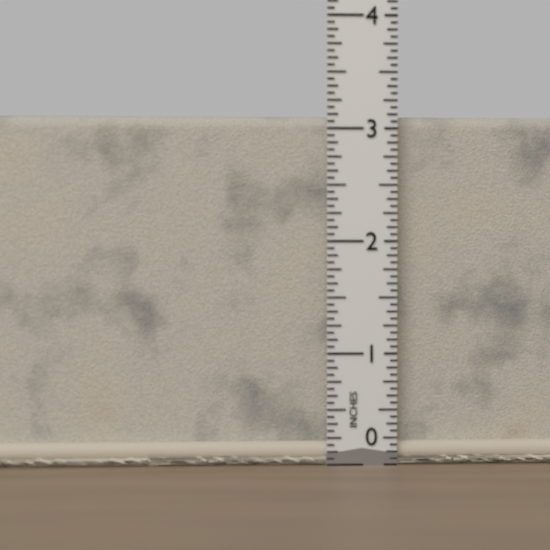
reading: 3.1250 in
